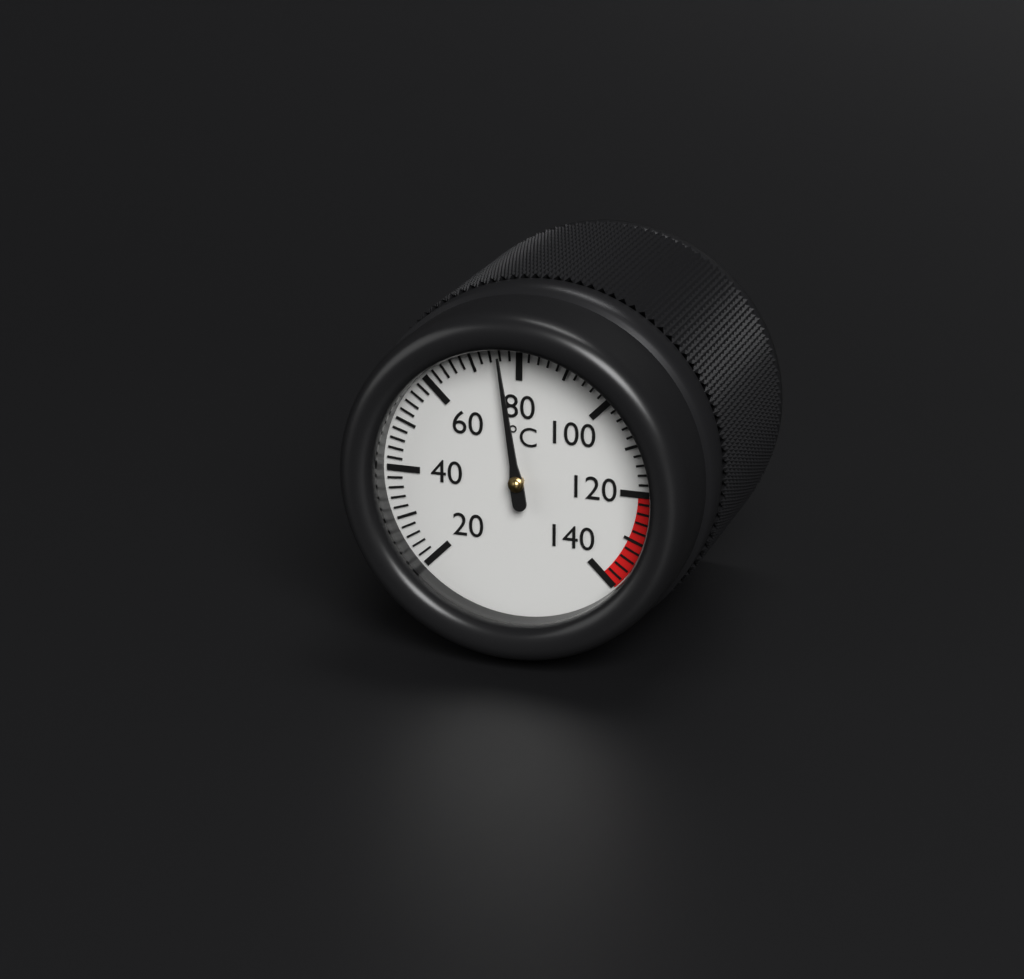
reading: 76 °C
